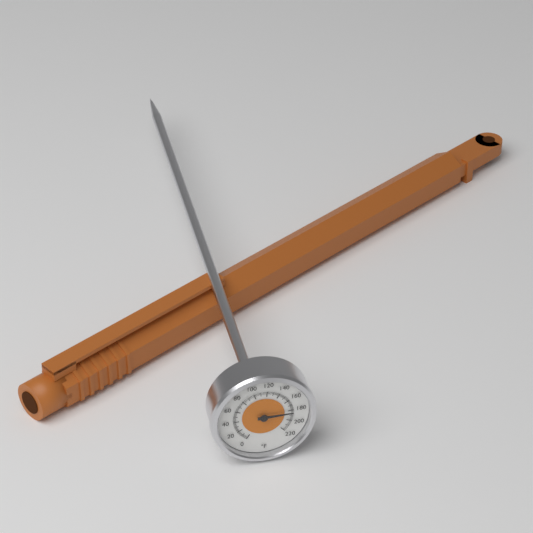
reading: 184 °F
